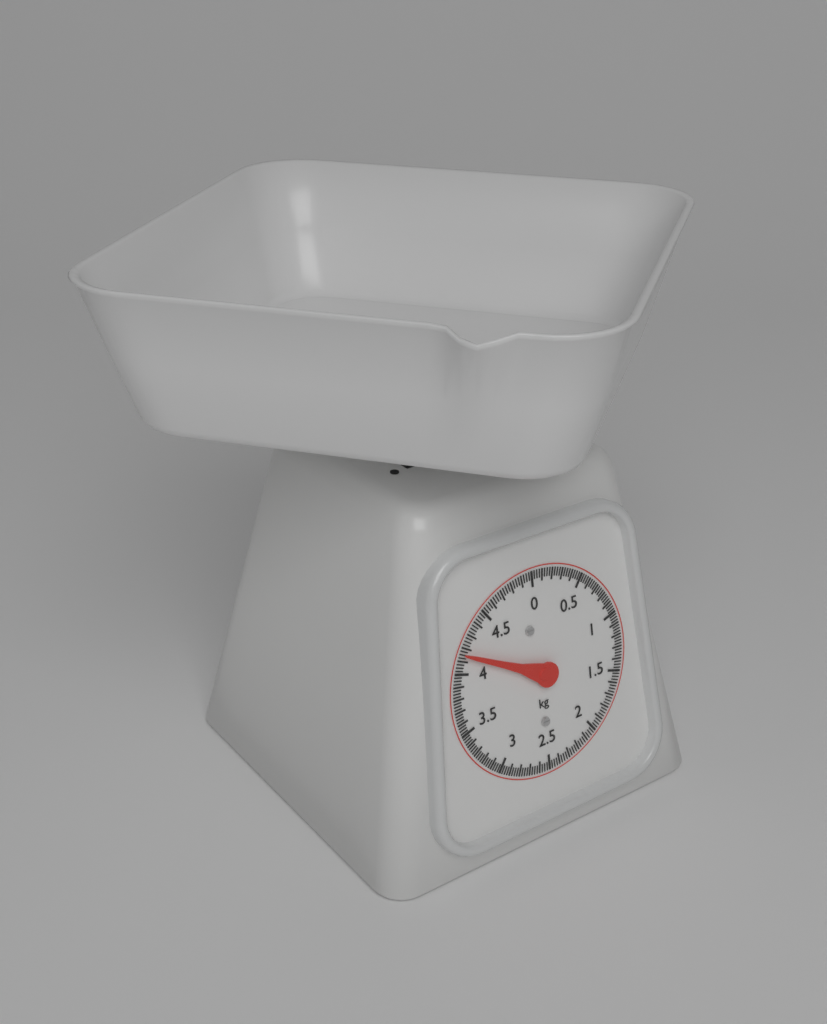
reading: 4.150 kg
